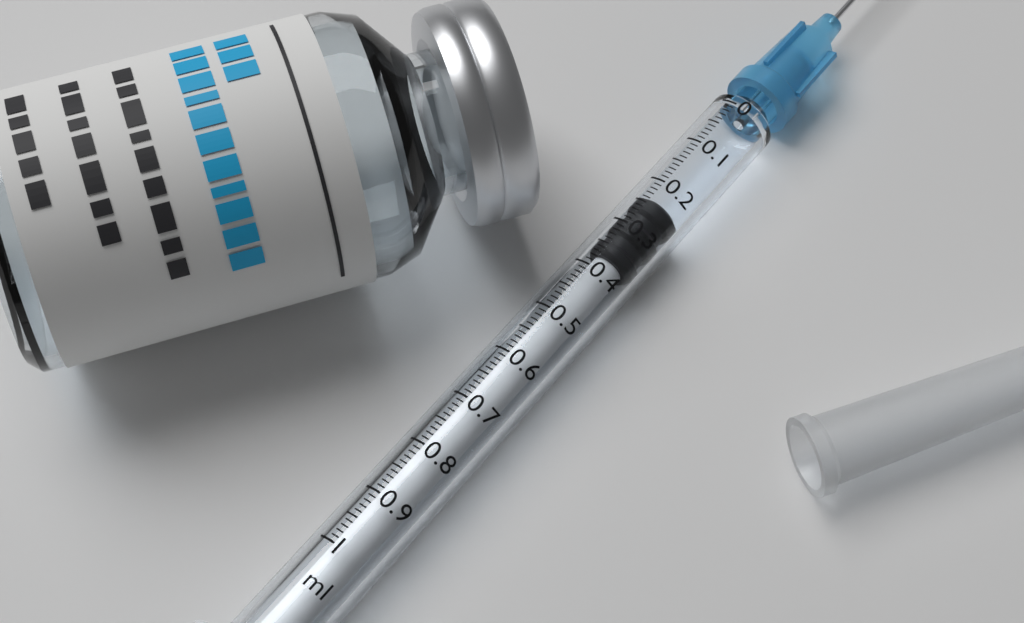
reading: 0.23 ml
